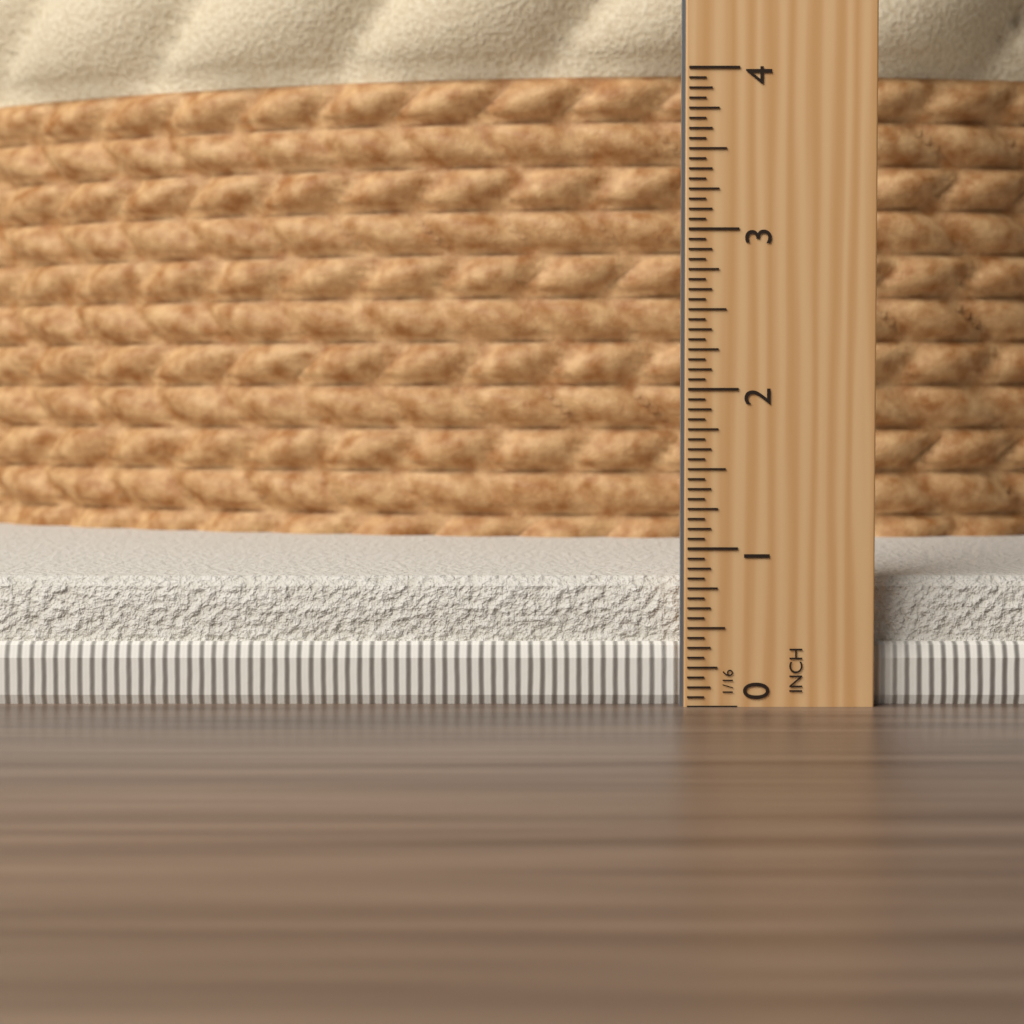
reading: 0.8000 in
